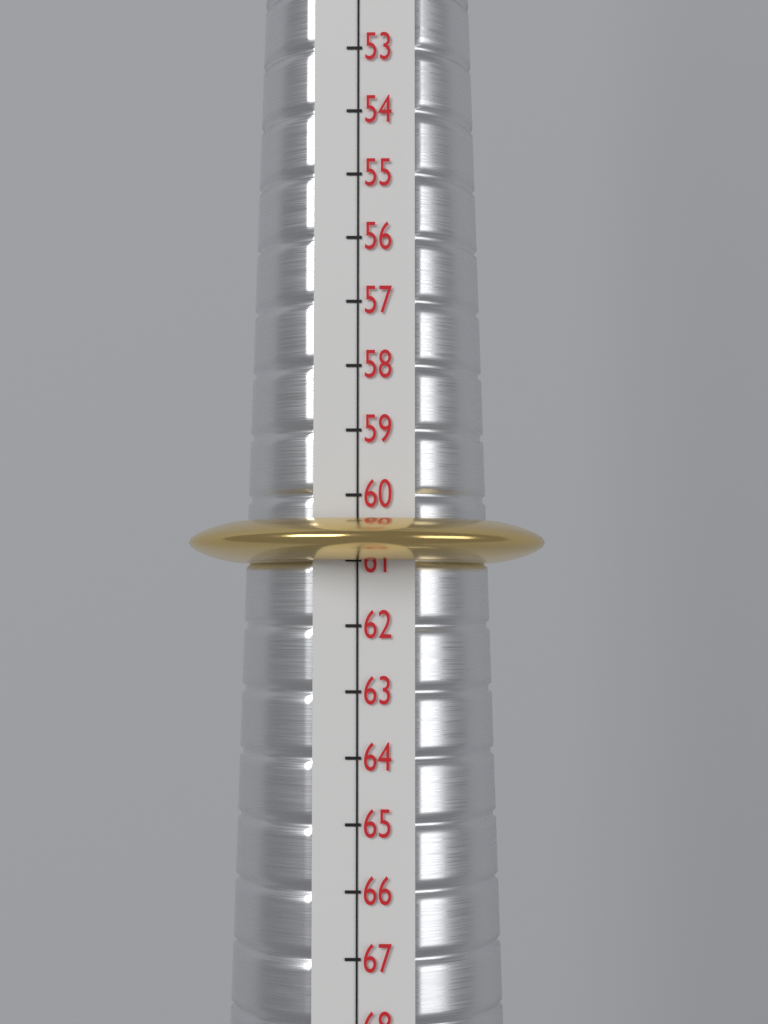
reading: 61 (no unit)
